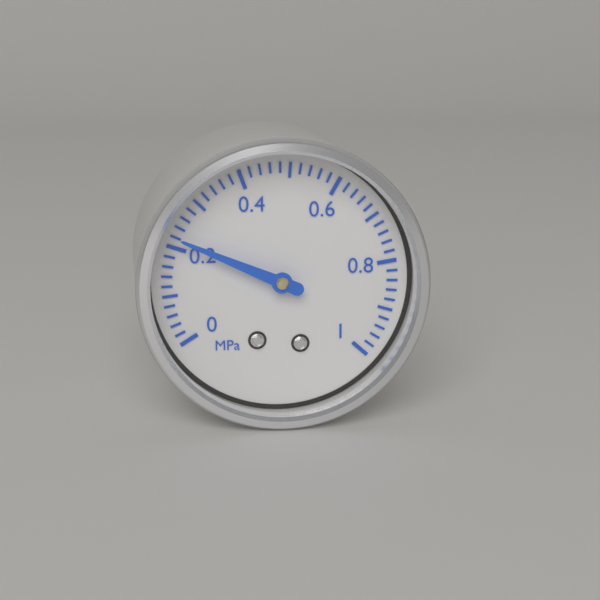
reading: 0.22 MPa
